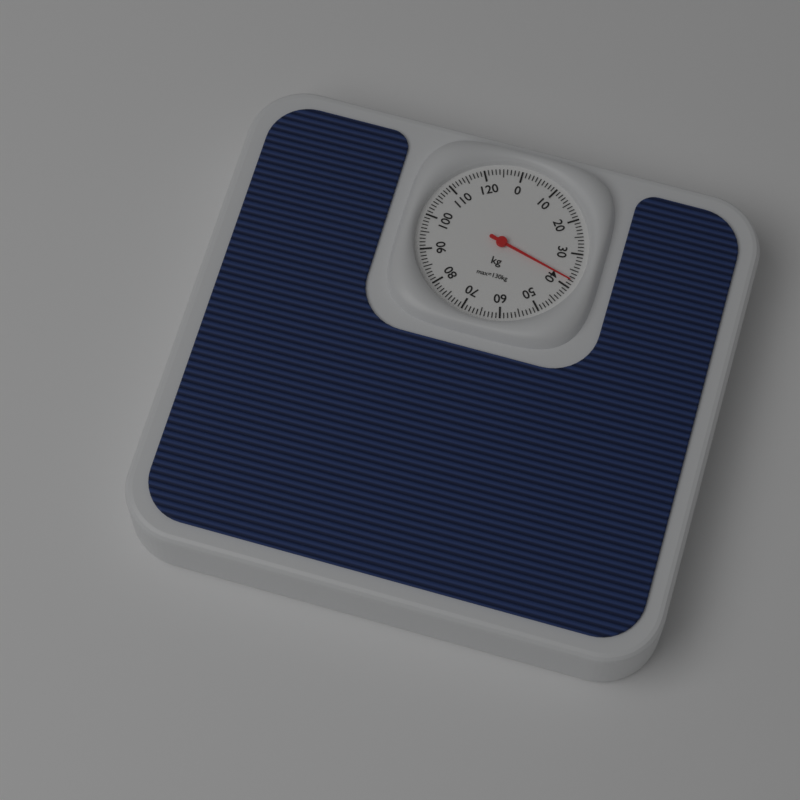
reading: 38 kg
